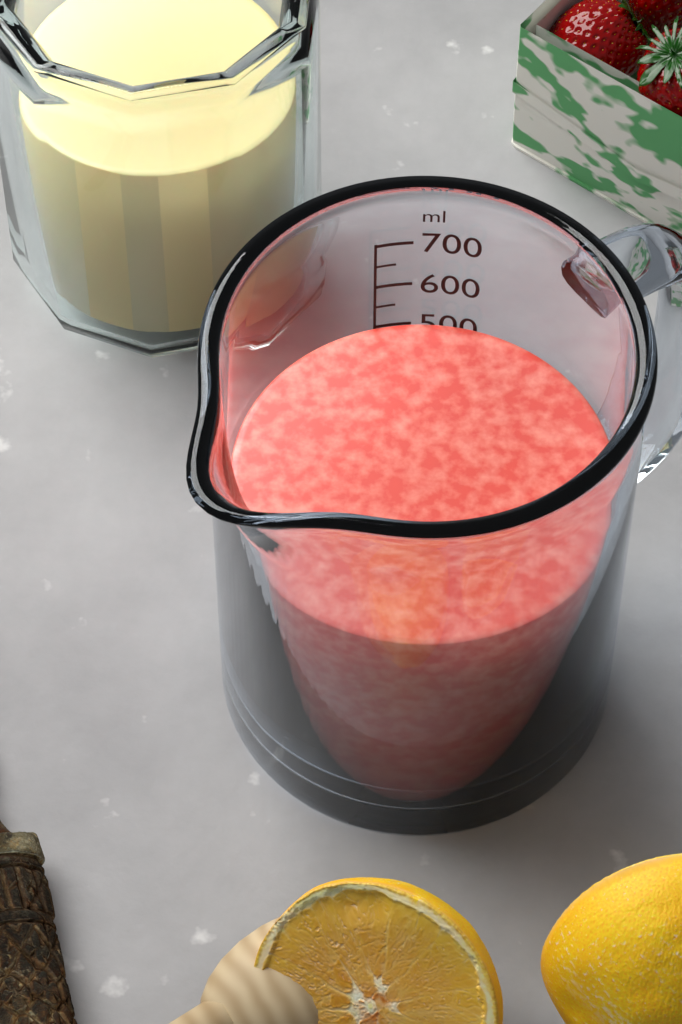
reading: 500 ml
